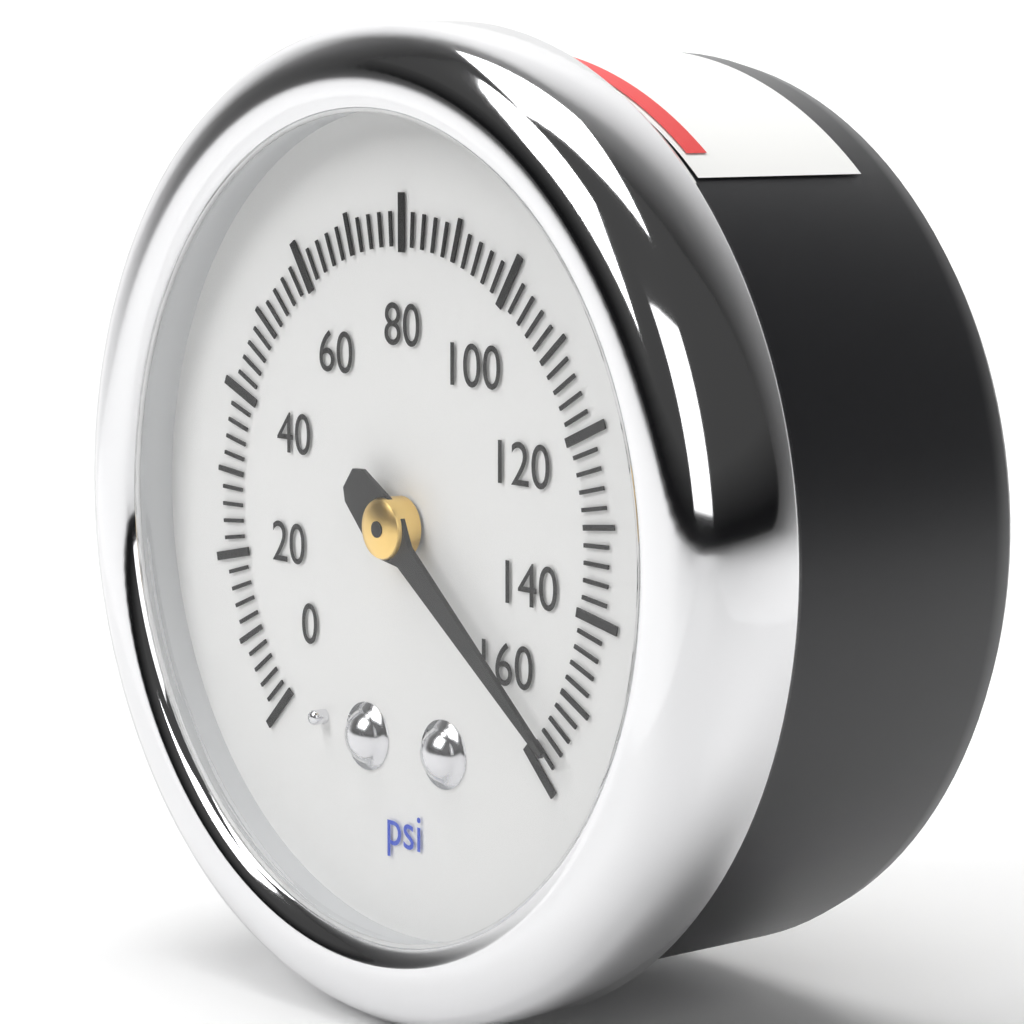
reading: 156 psi
